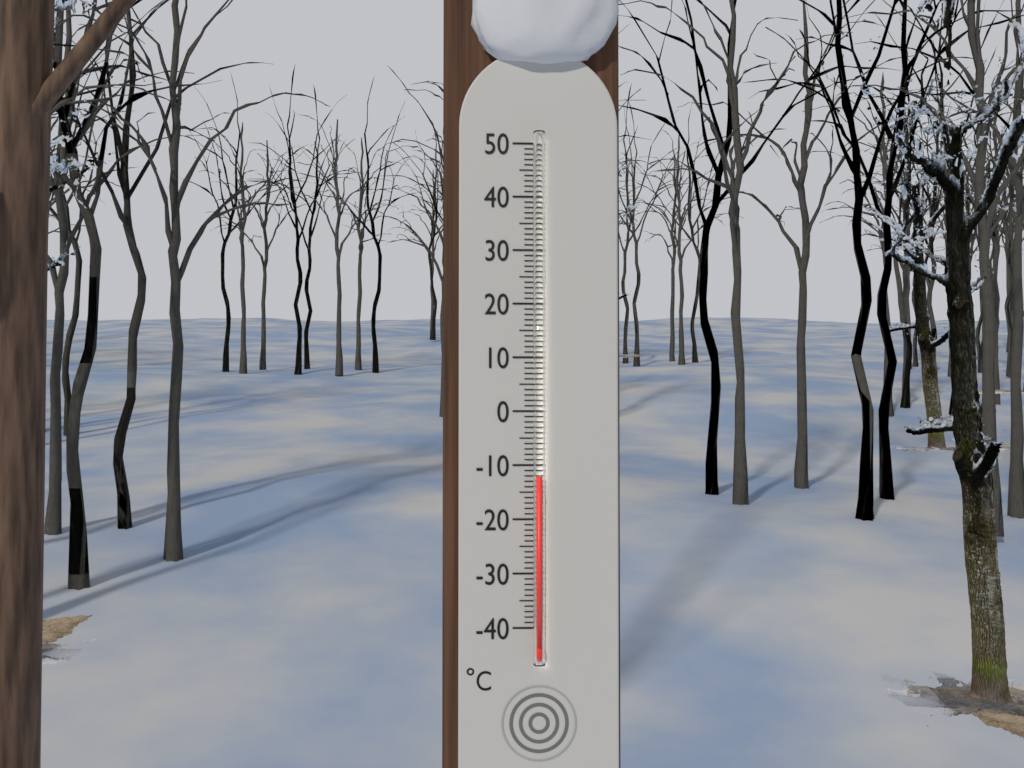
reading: -12 °C
